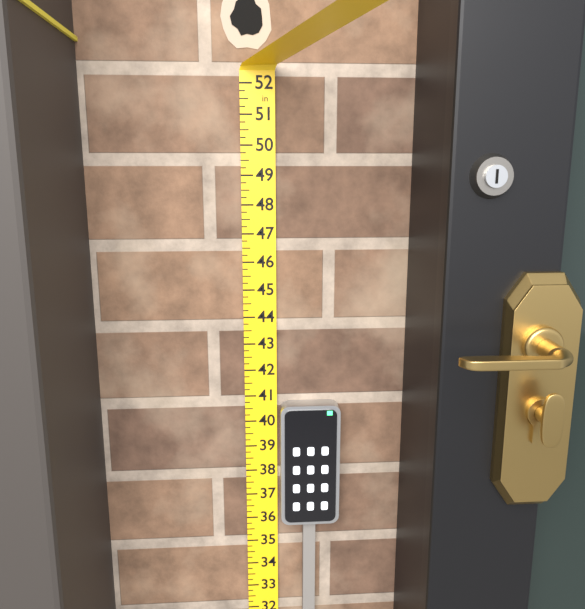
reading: 40.75 in
